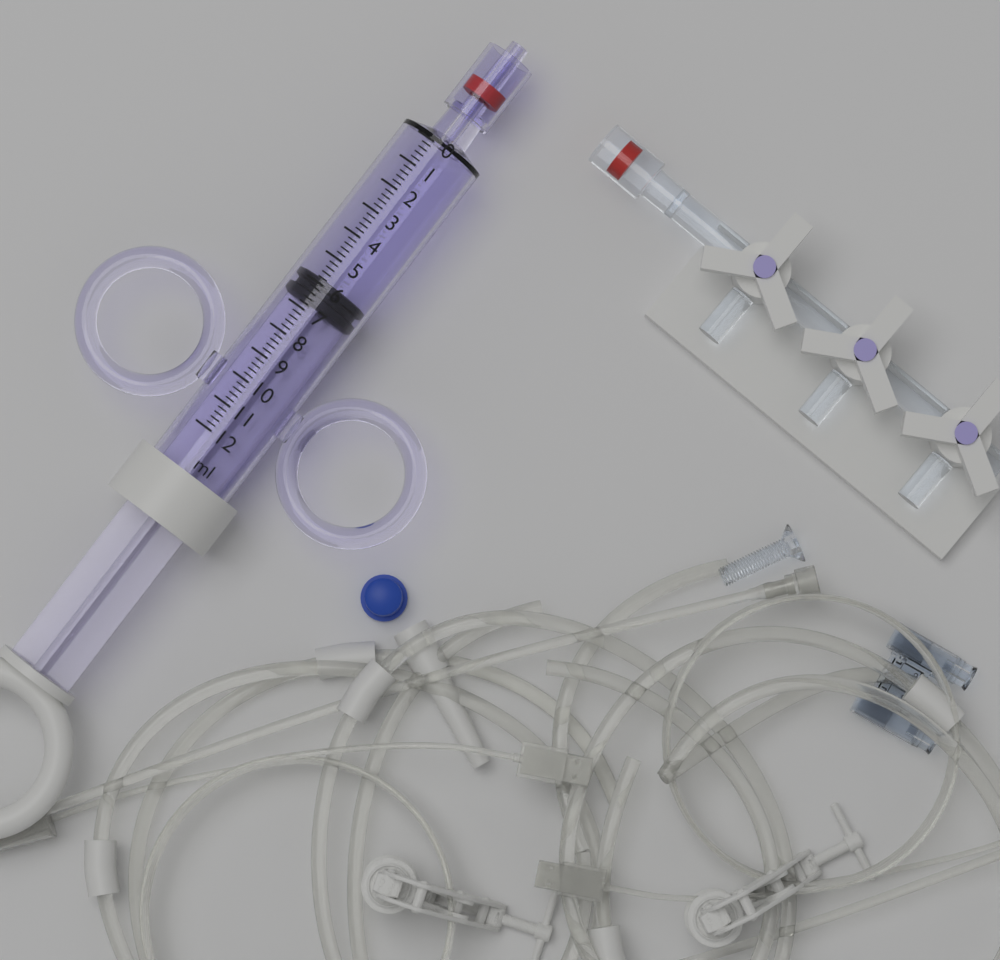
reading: 5.8 ml
